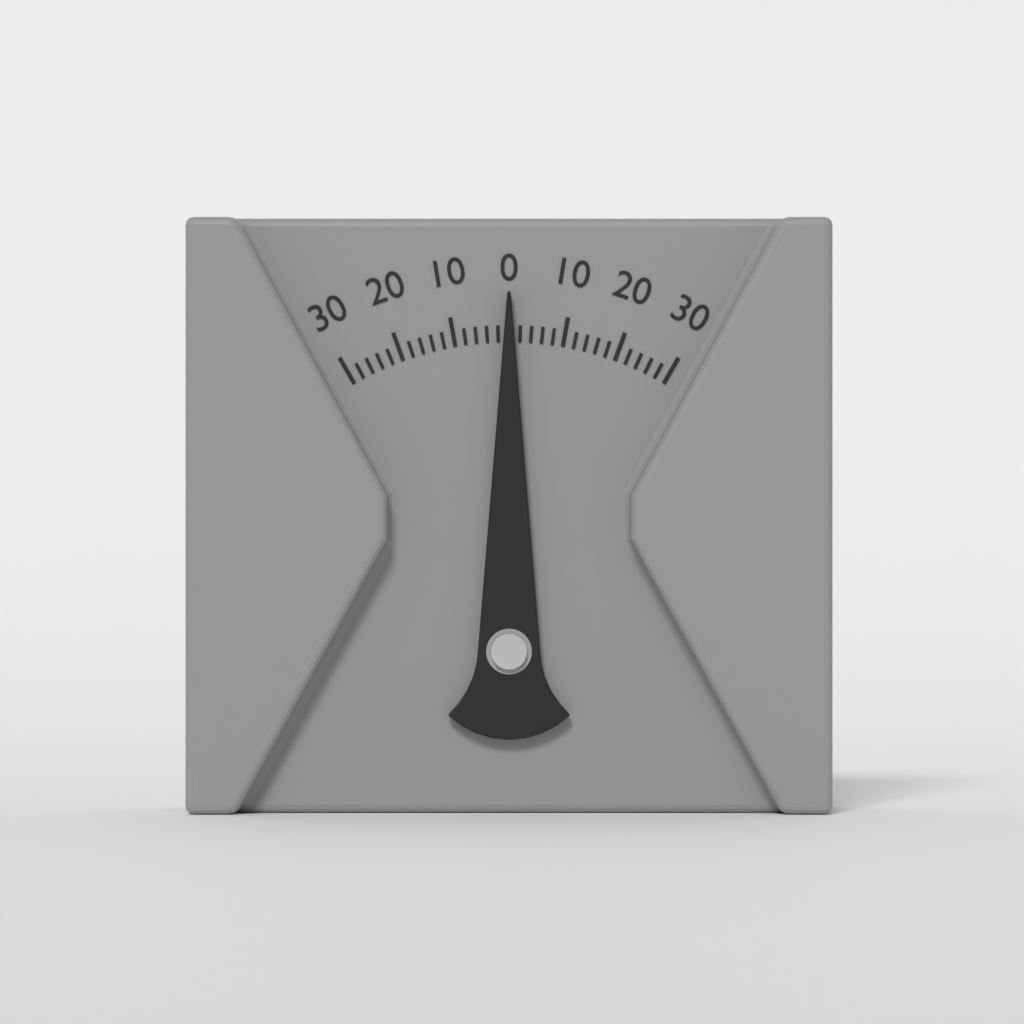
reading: 0 (no unit)
